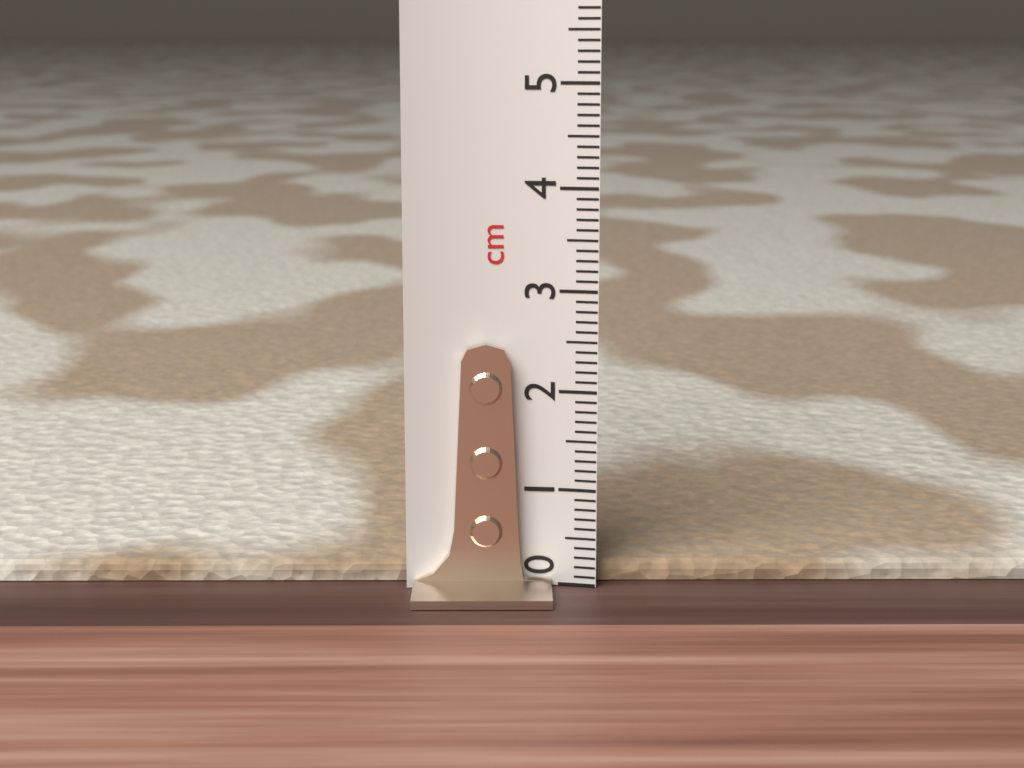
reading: 0.2 cm
